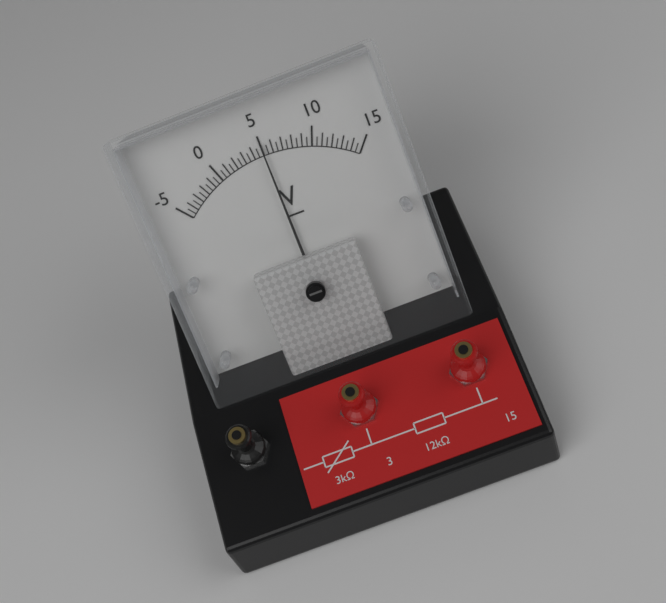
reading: 5.0 V
